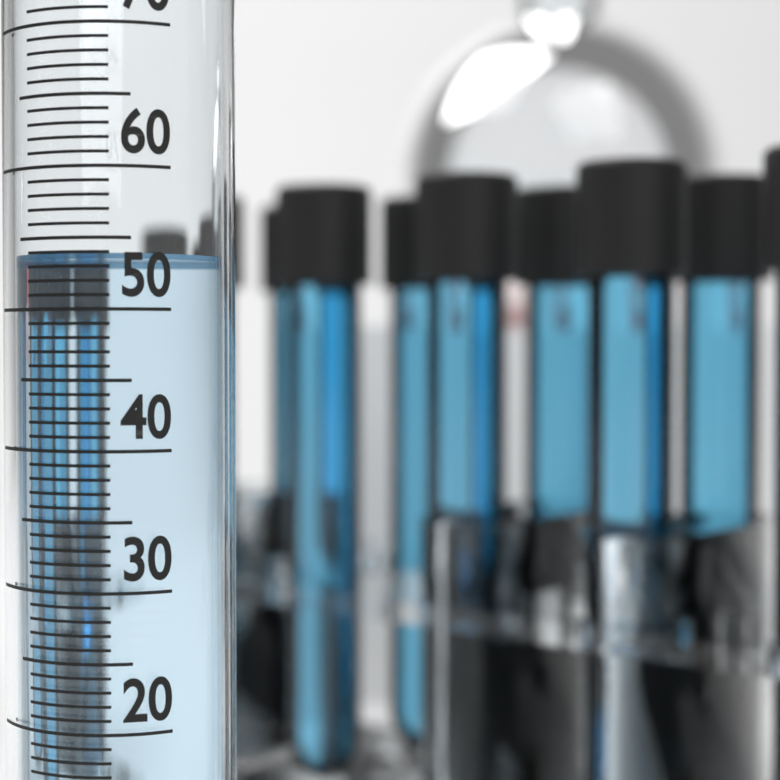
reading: 54 ml
